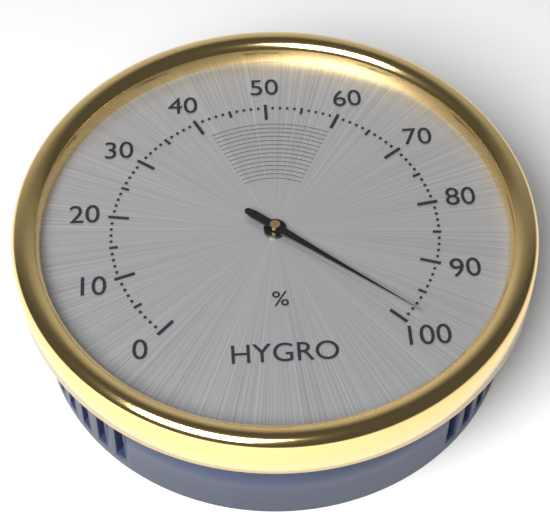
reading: 98 %
